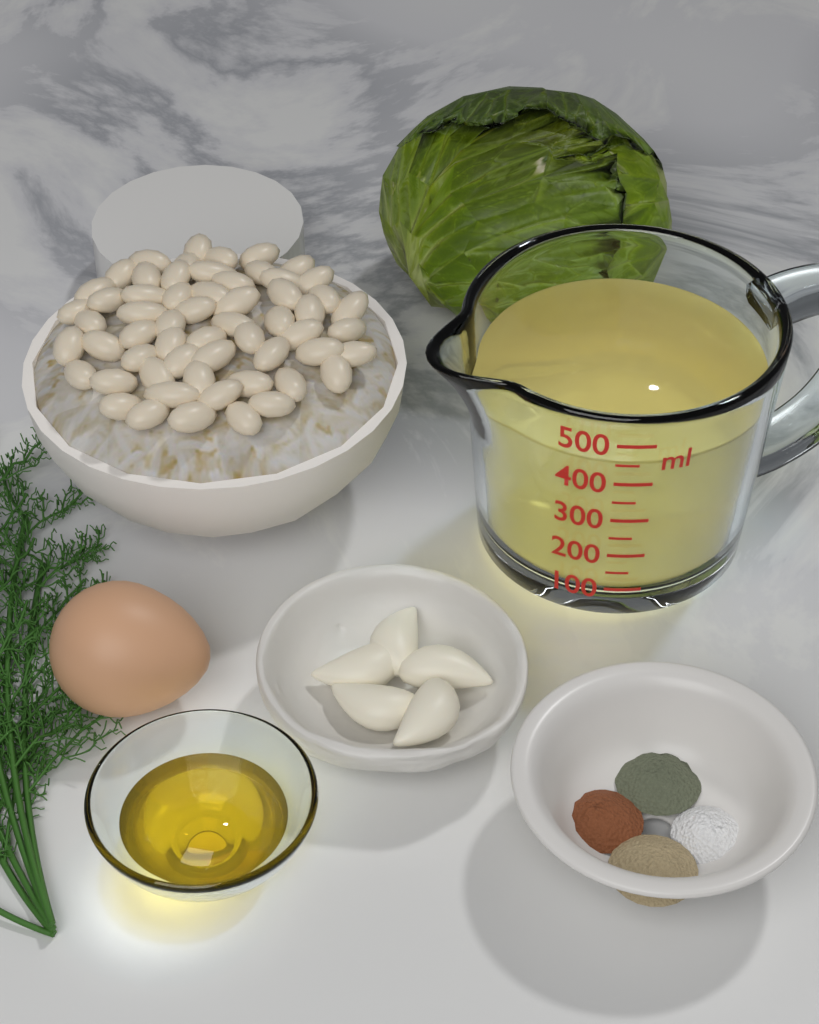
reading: 450 ml
